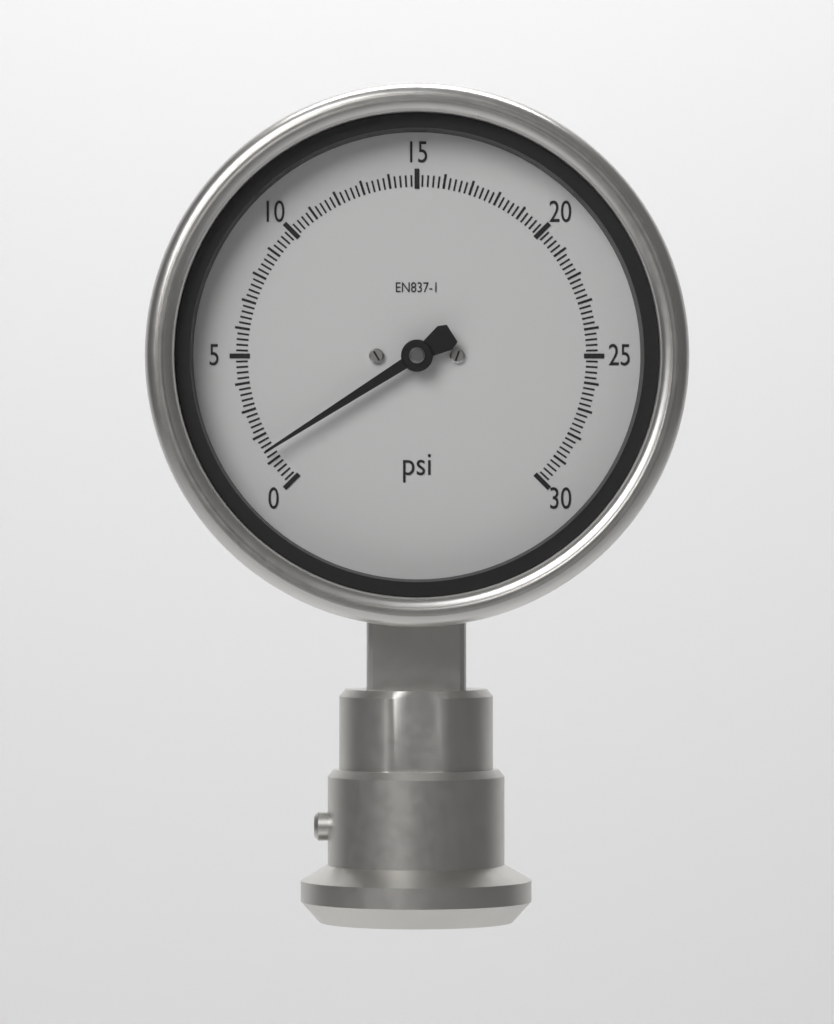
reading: 1.4 psi
